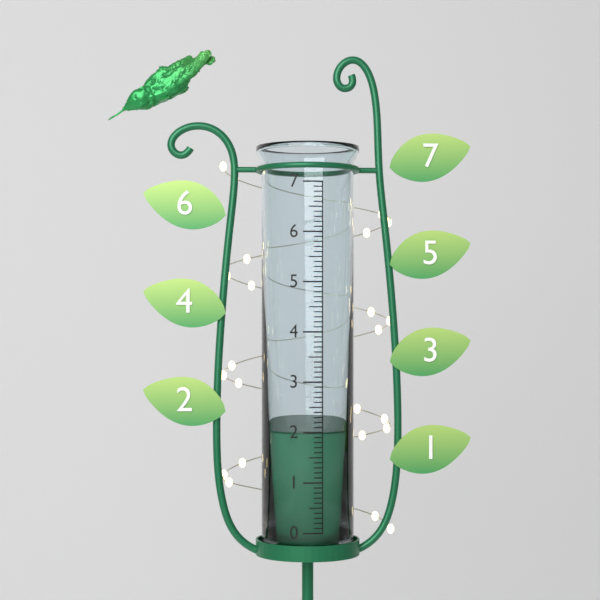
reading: 2.0 (no unit)
